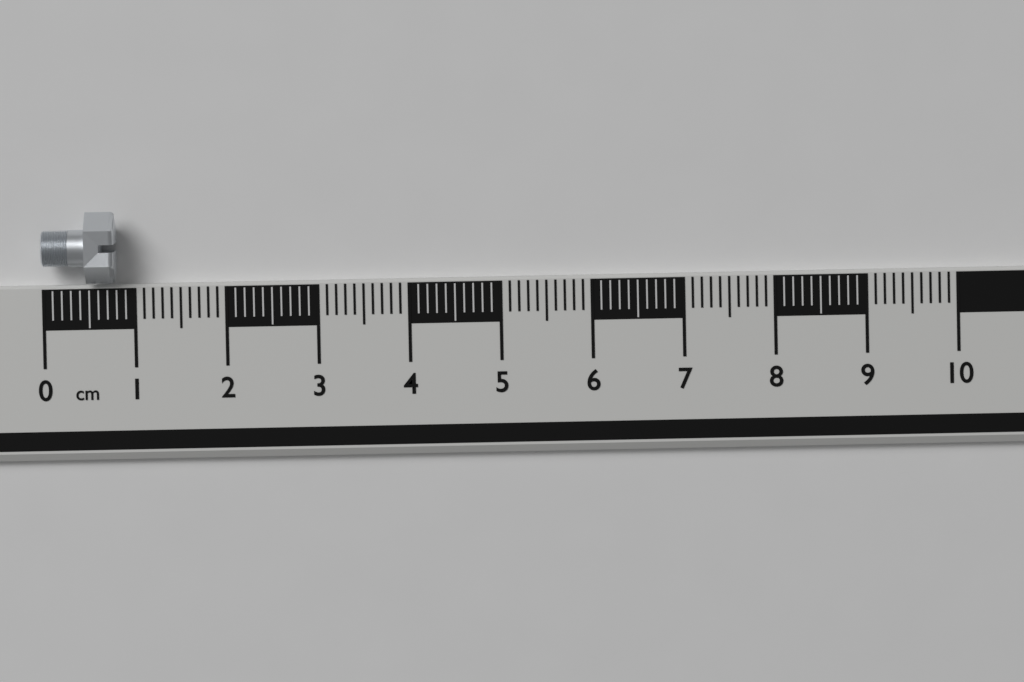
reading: 0.8 cm
